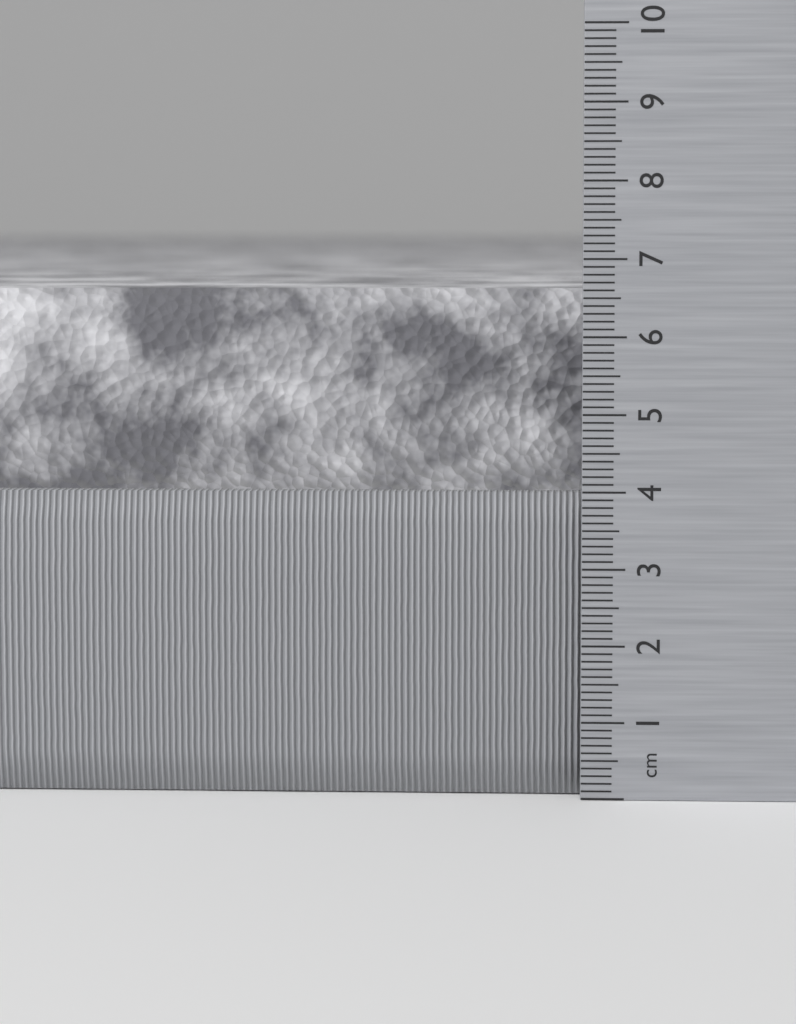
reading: 6.6 cm
